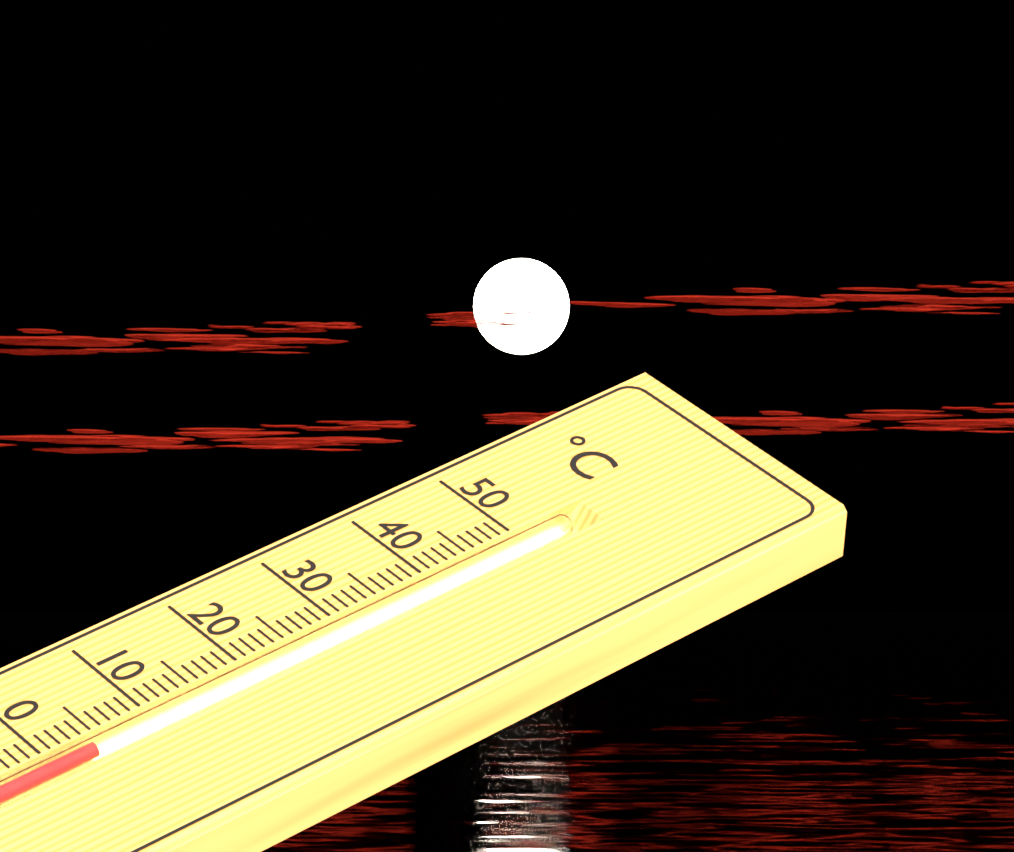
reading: 4 °C
